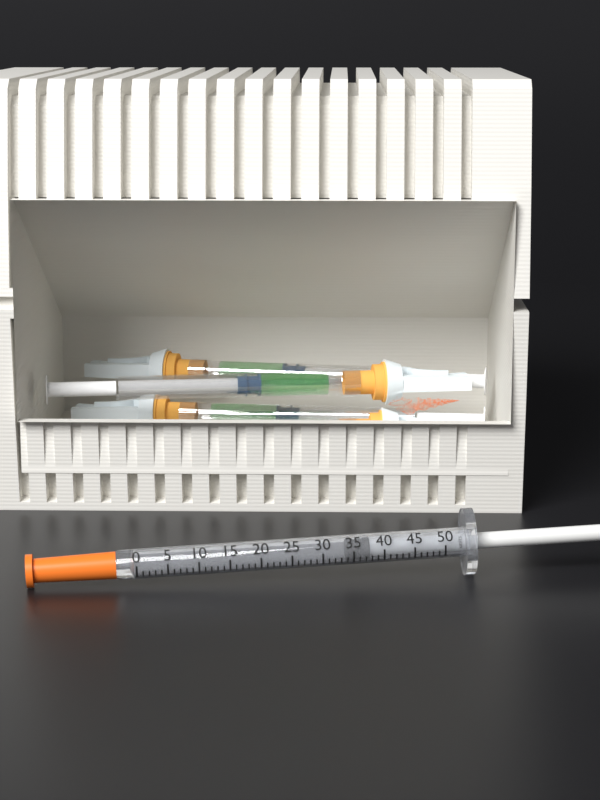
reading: 34 units
